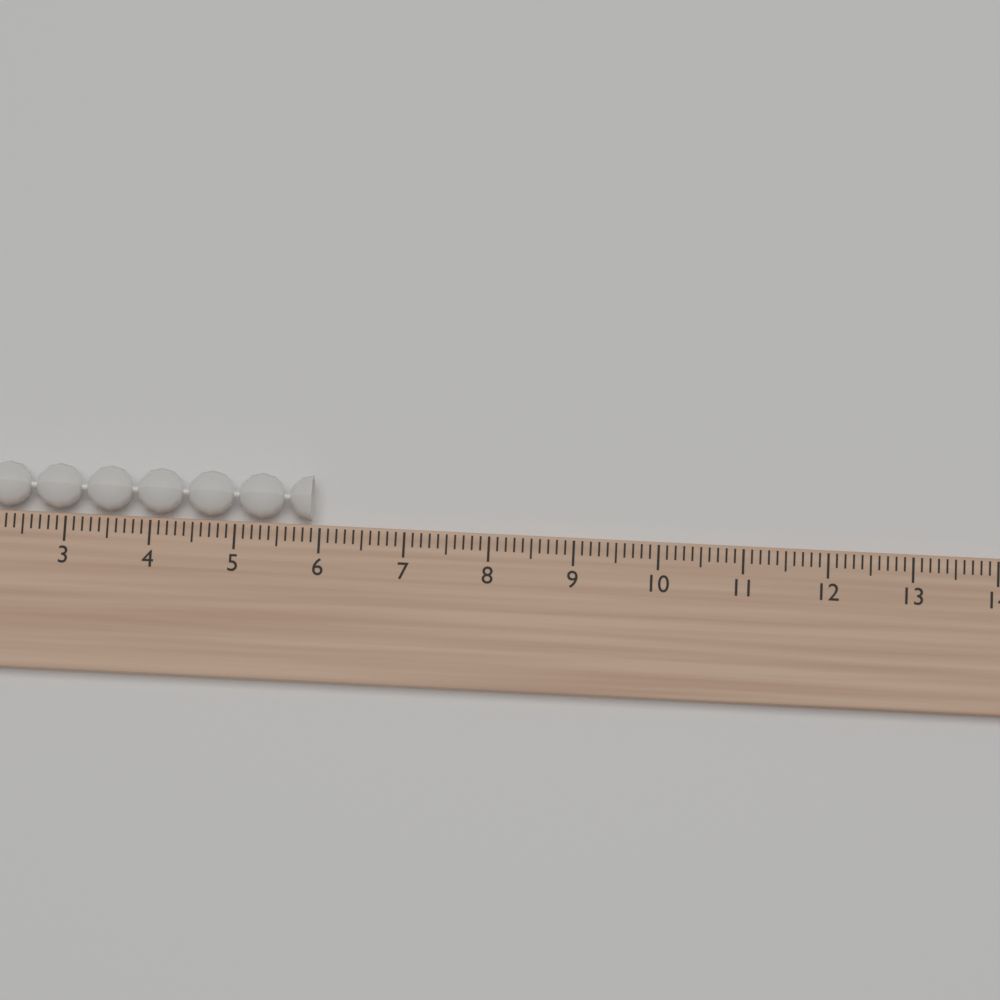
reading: 5.9 (no unit)
